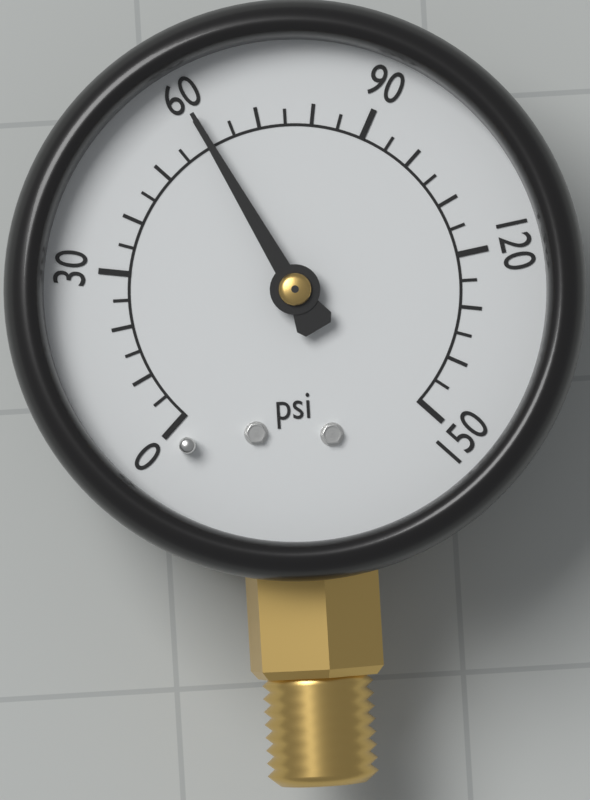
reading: 60 psi
